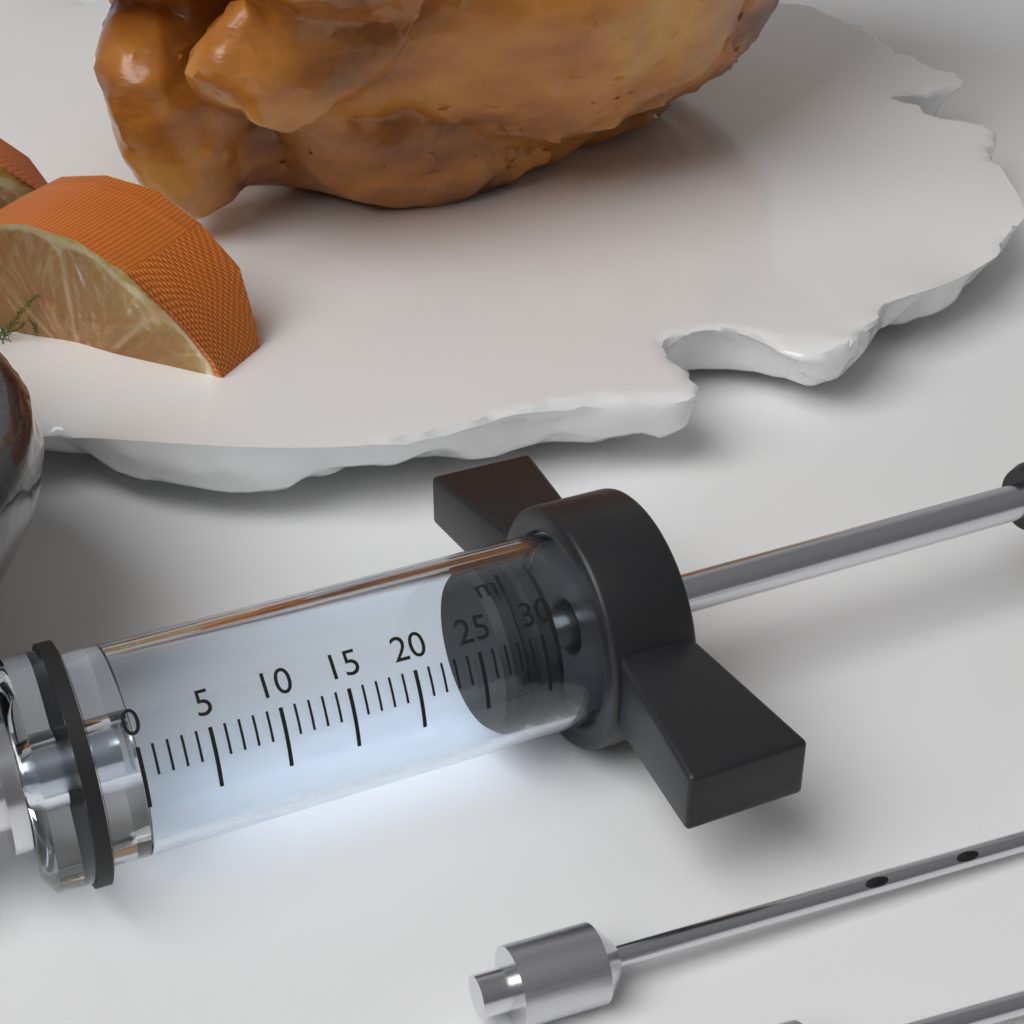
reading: 27 ml
